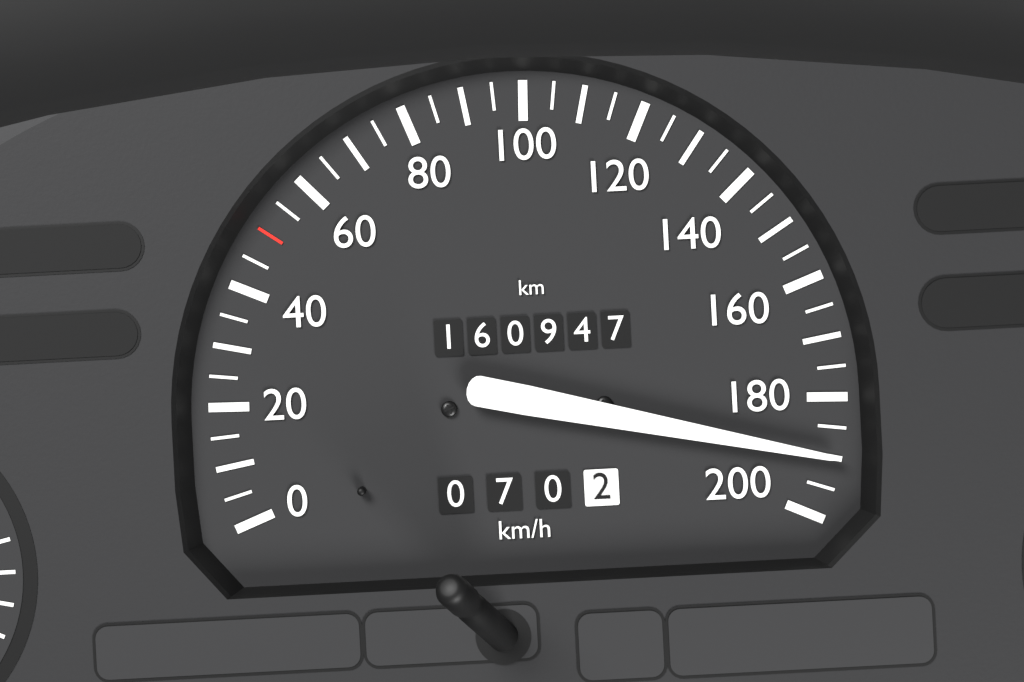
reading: 190 km/h
